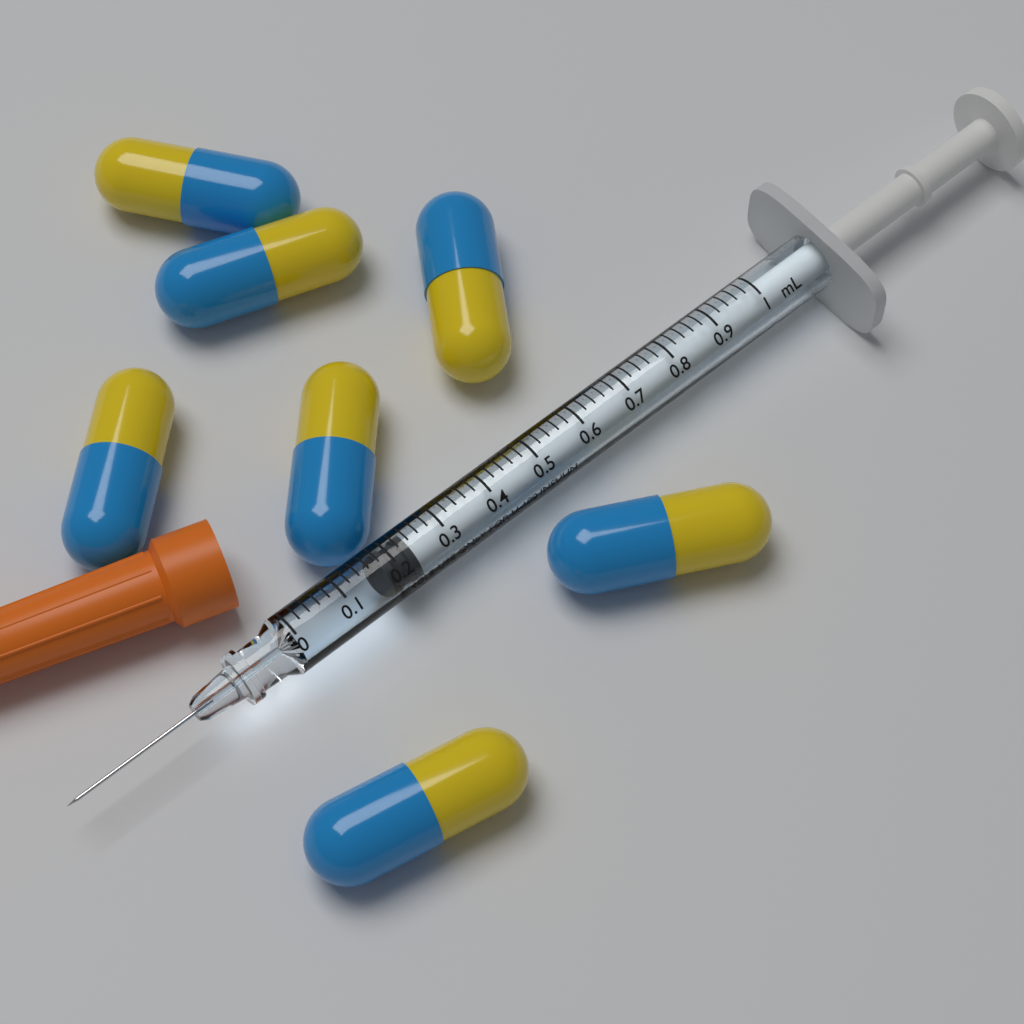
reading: 0.18 mL
